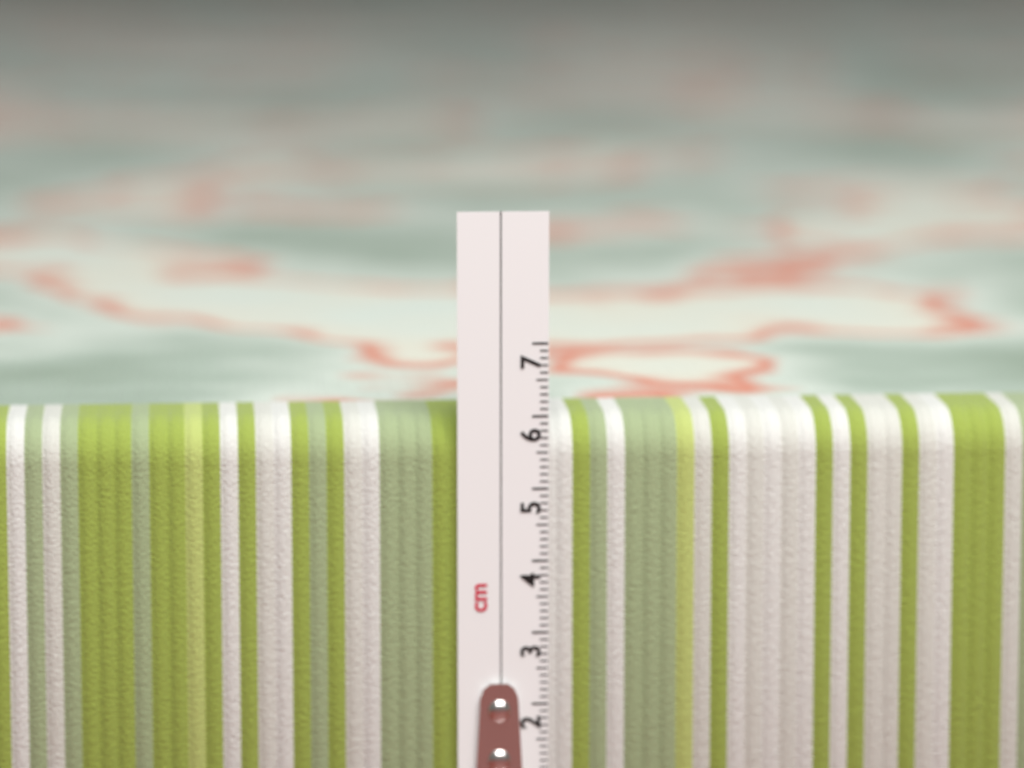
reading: 6.0 cm
